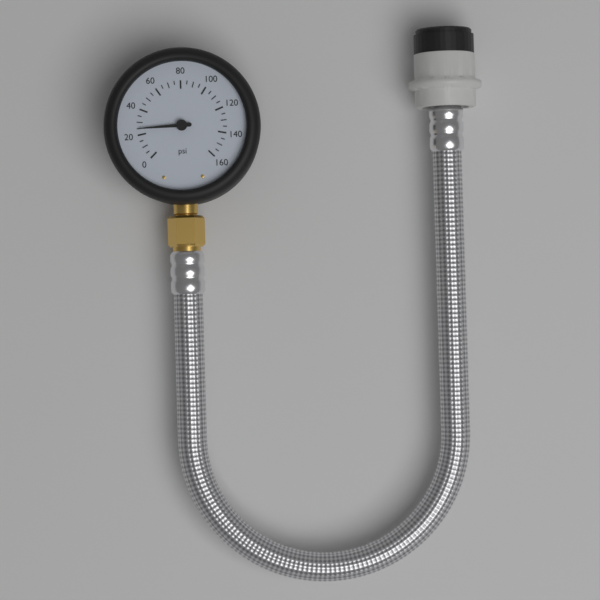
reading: 25 psi
